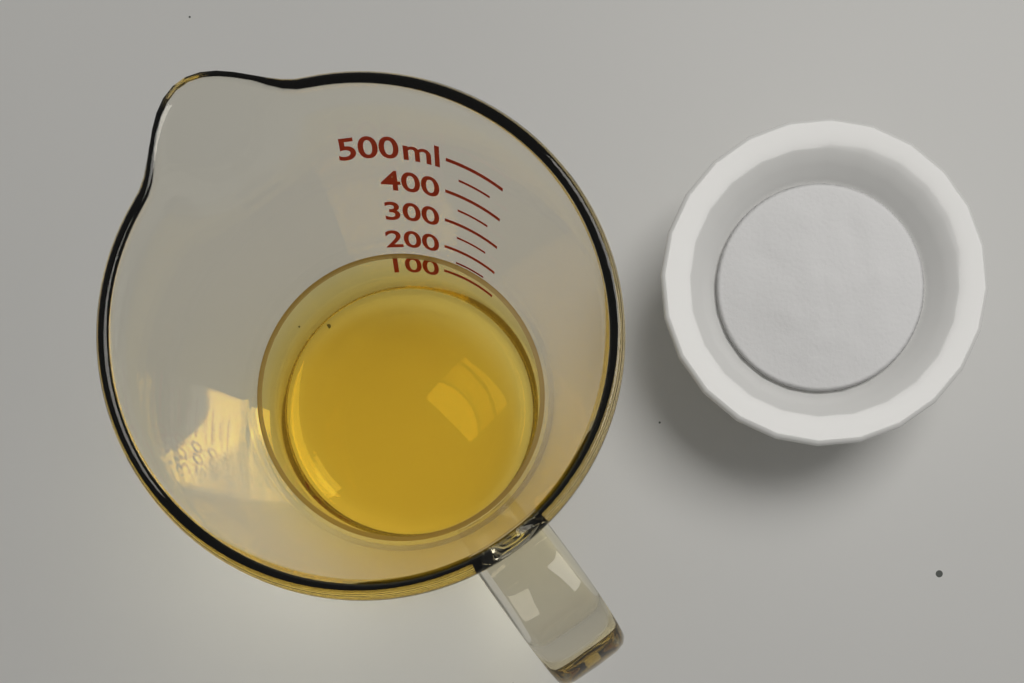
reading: 150 ml
